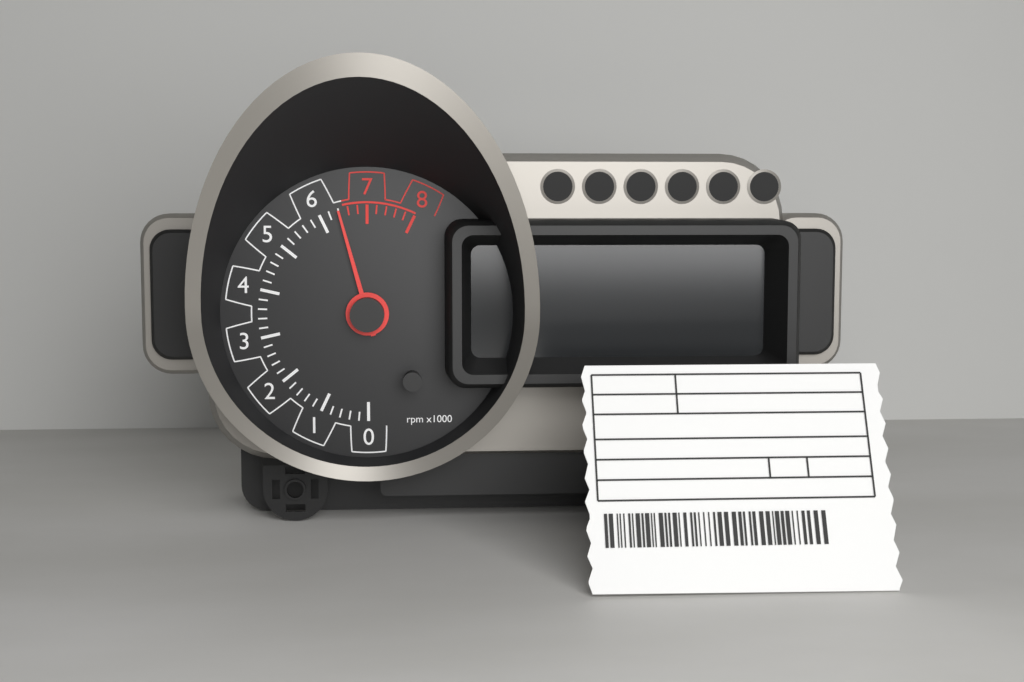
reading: 6.4 rpm x1000
